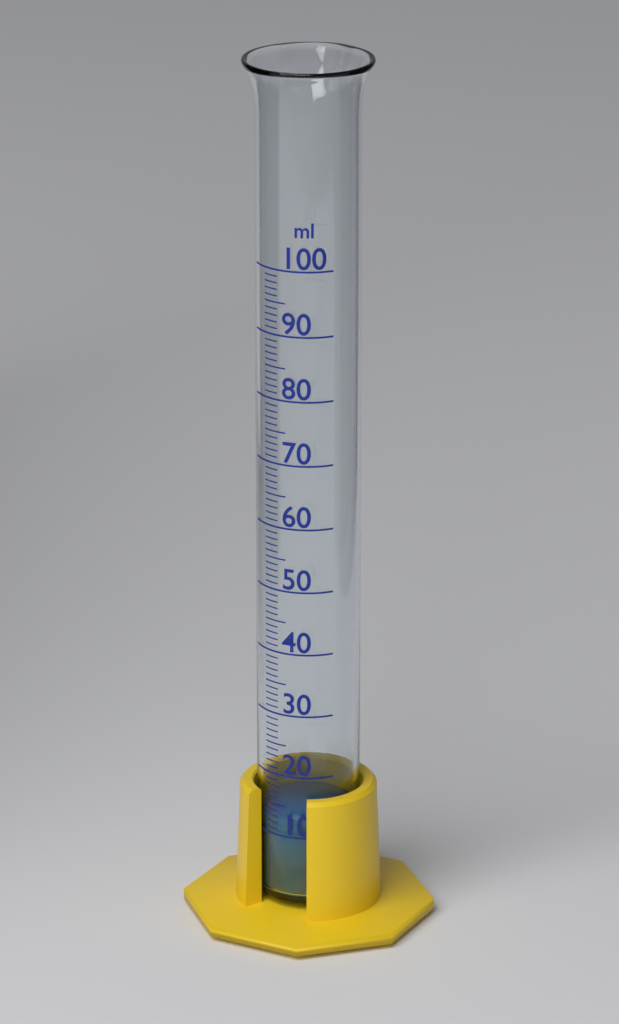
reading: 13 ml
